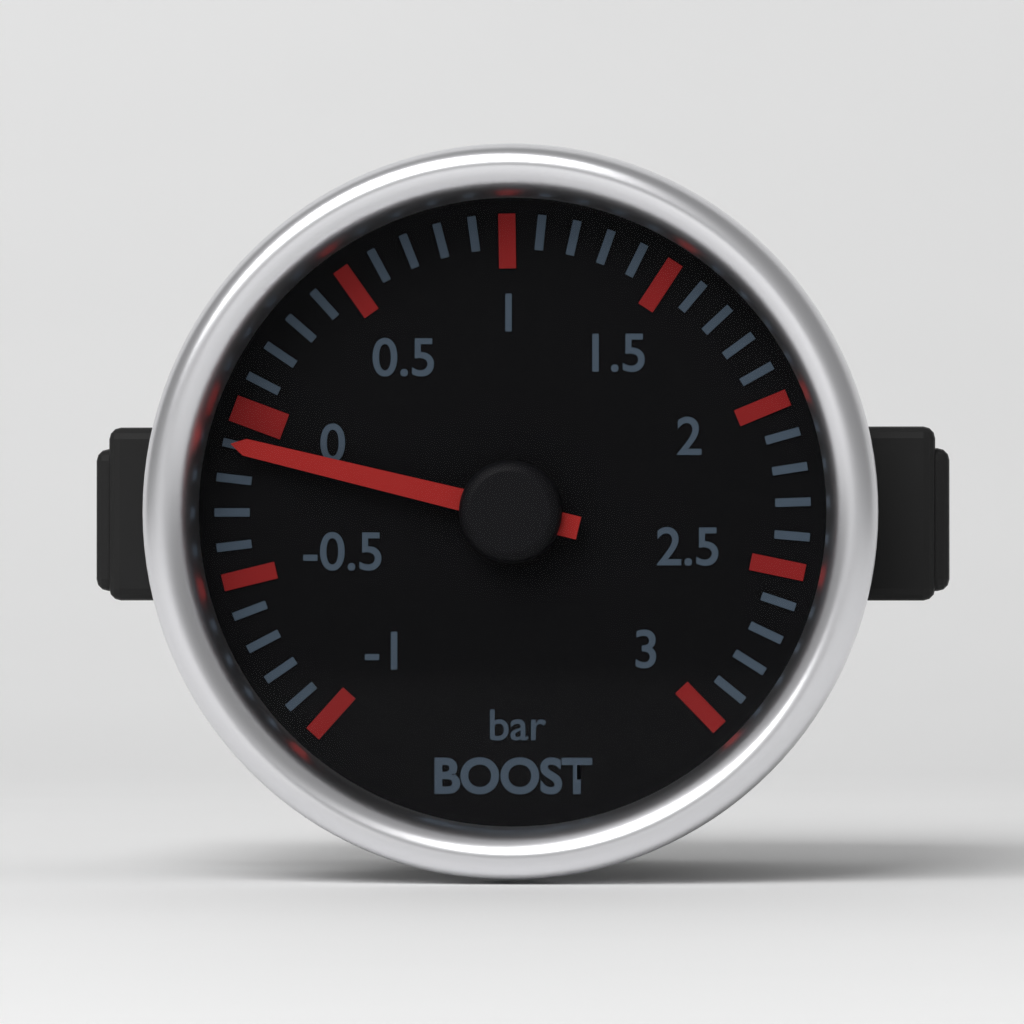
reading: -0.1 bar
